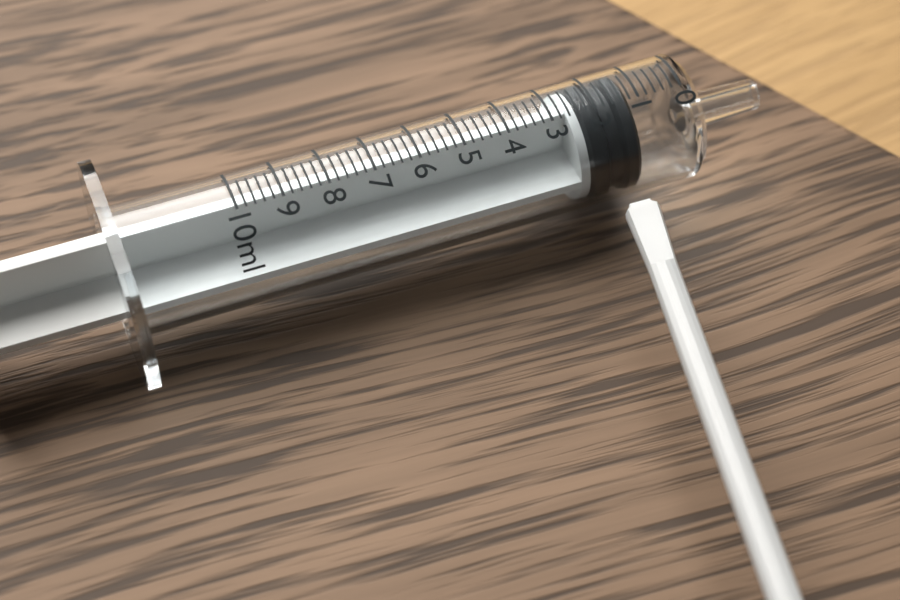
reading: 1.2 ml
